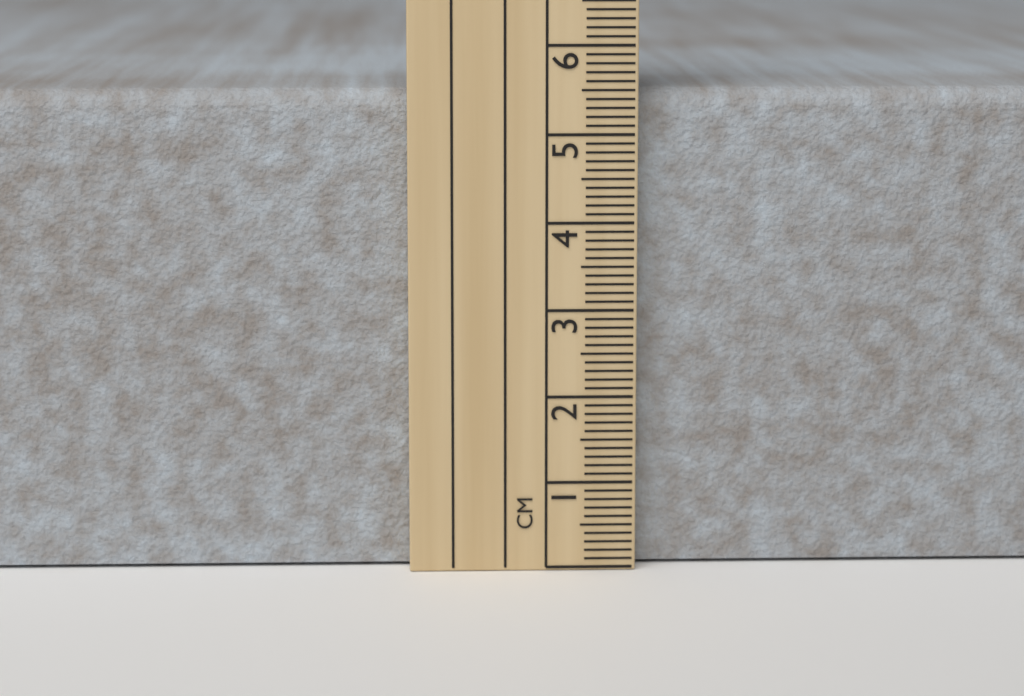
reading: 5.5 cm
